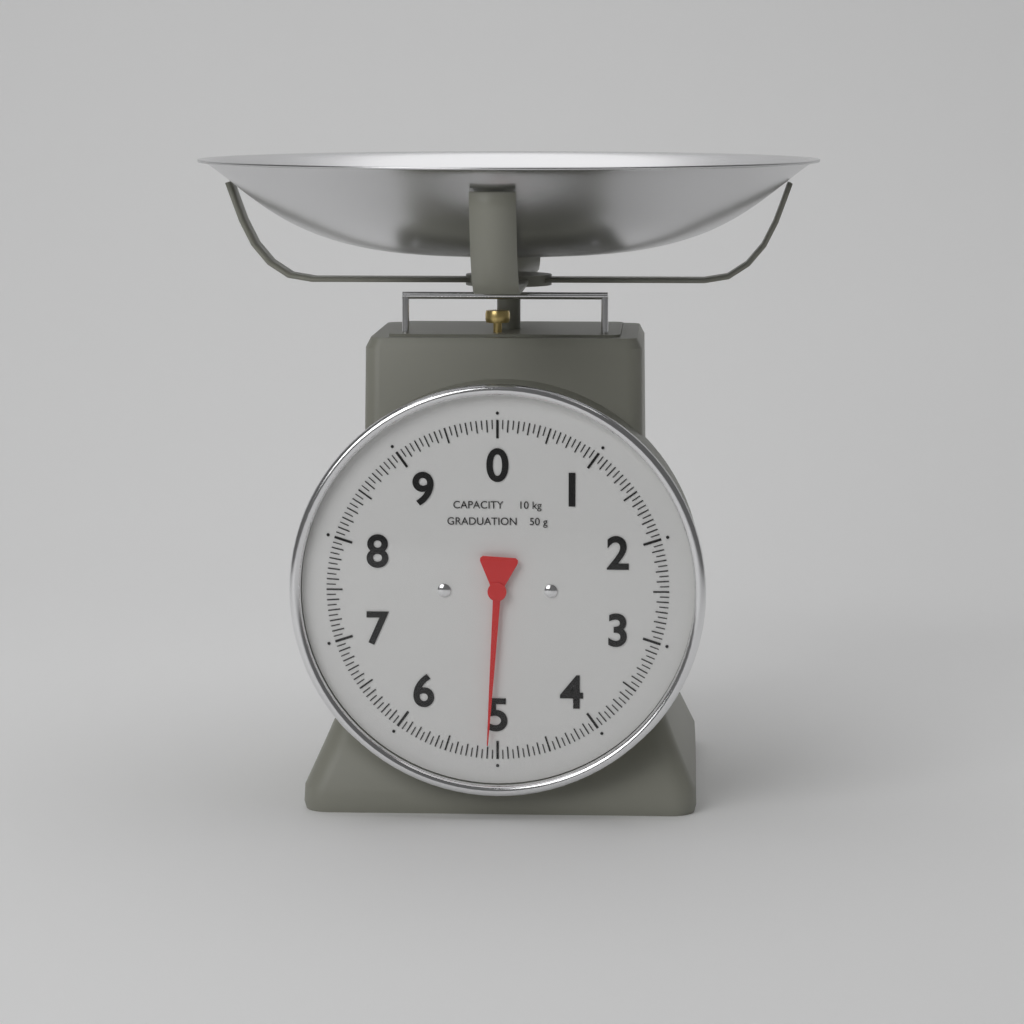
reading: 5.10 kg
